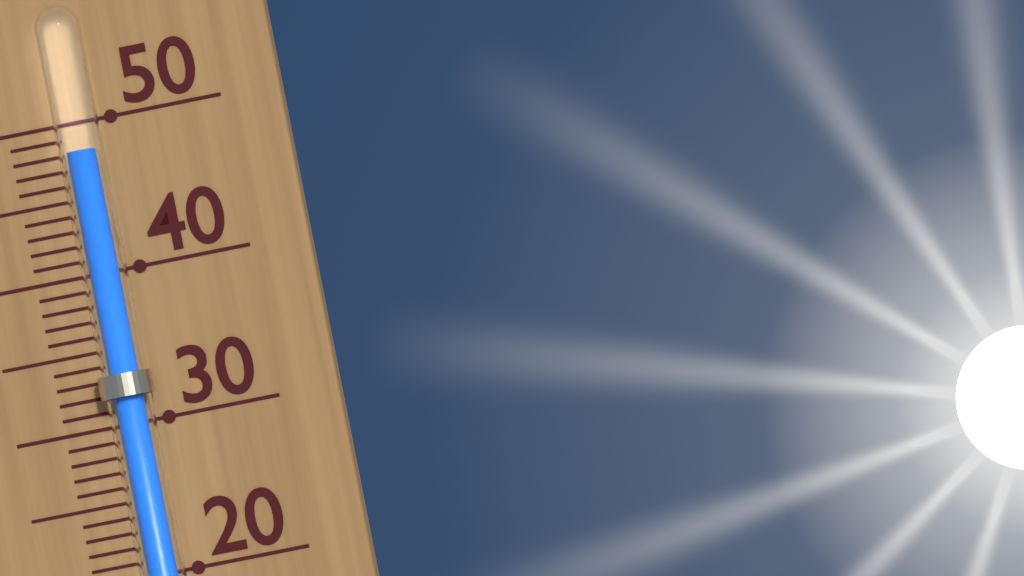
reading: 48 (no unit)
